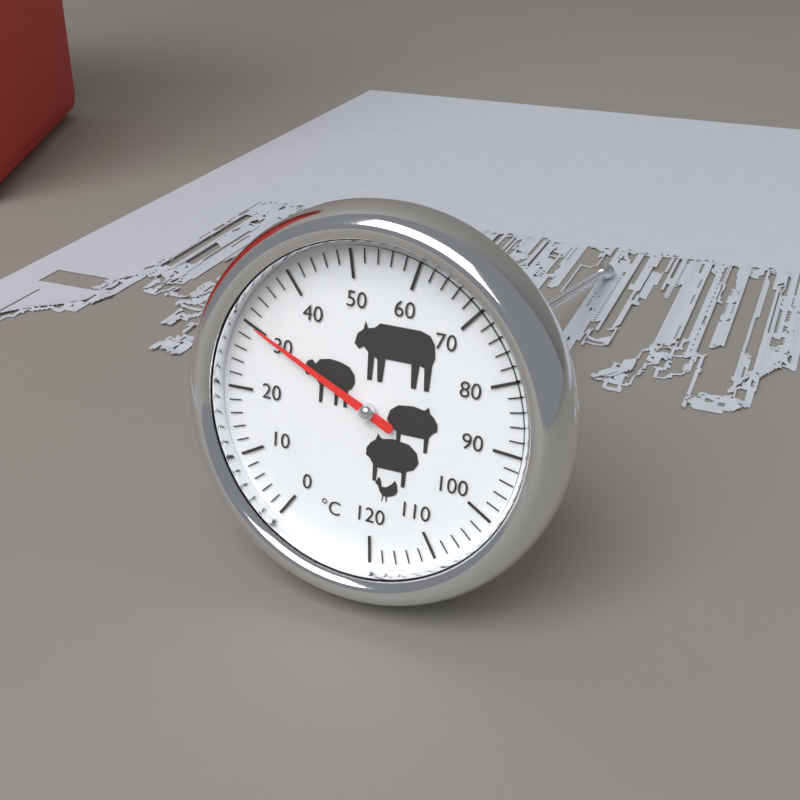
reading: 30 °C
